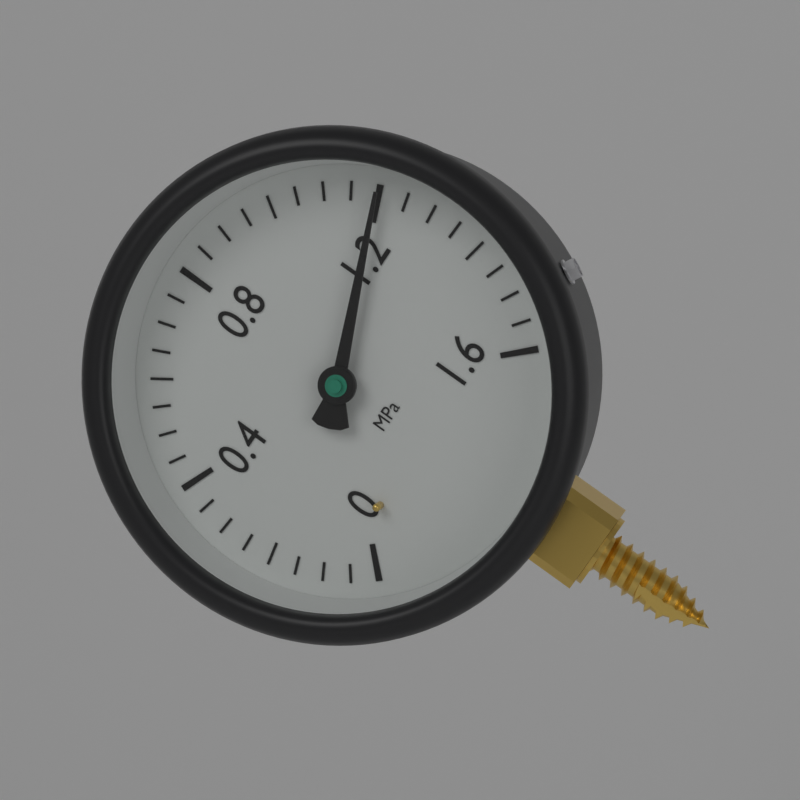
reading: 1.20 MPa
